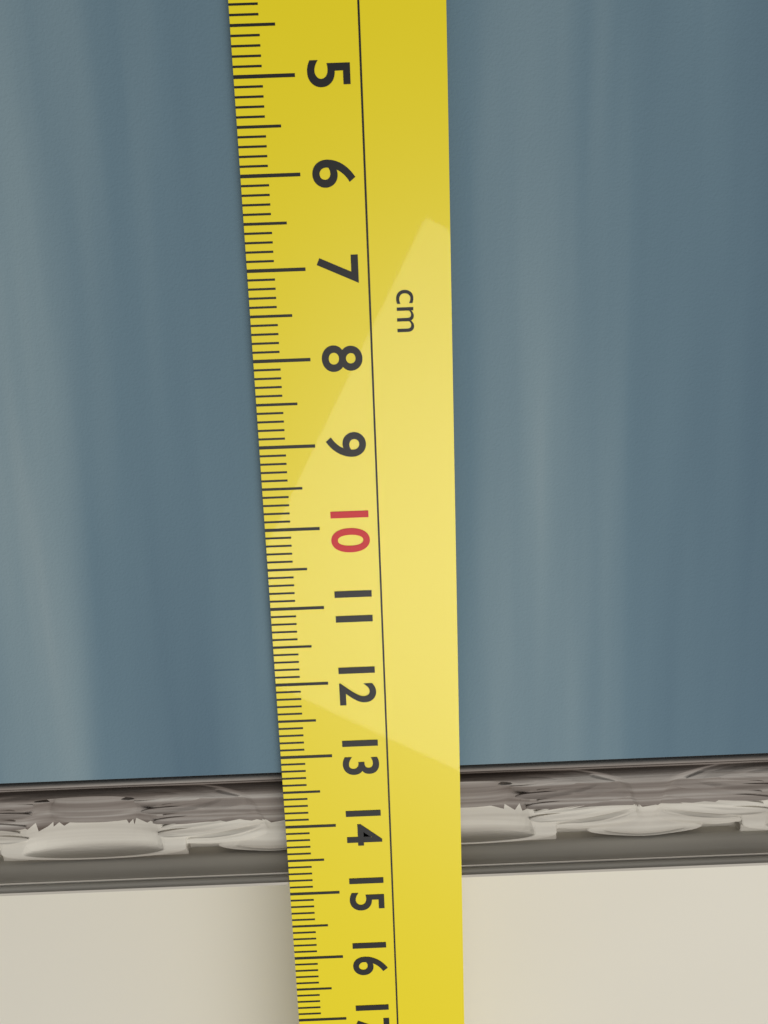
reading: 14.9 cm
